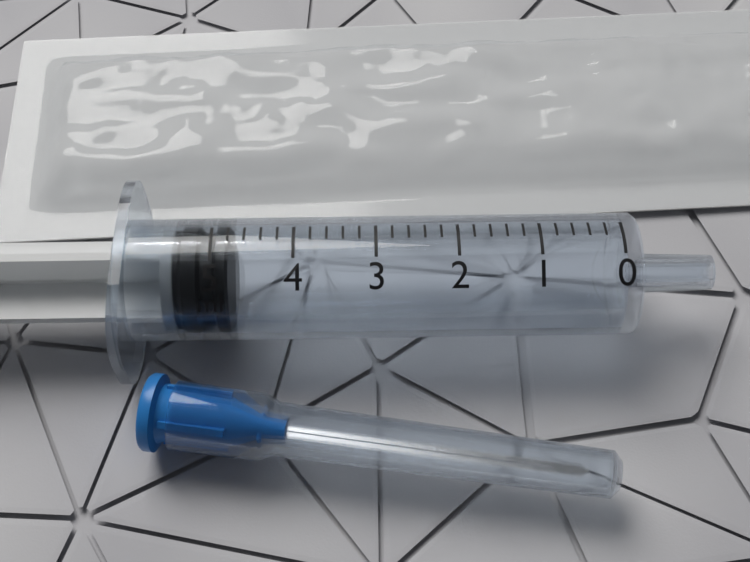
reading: 4.8 ml
